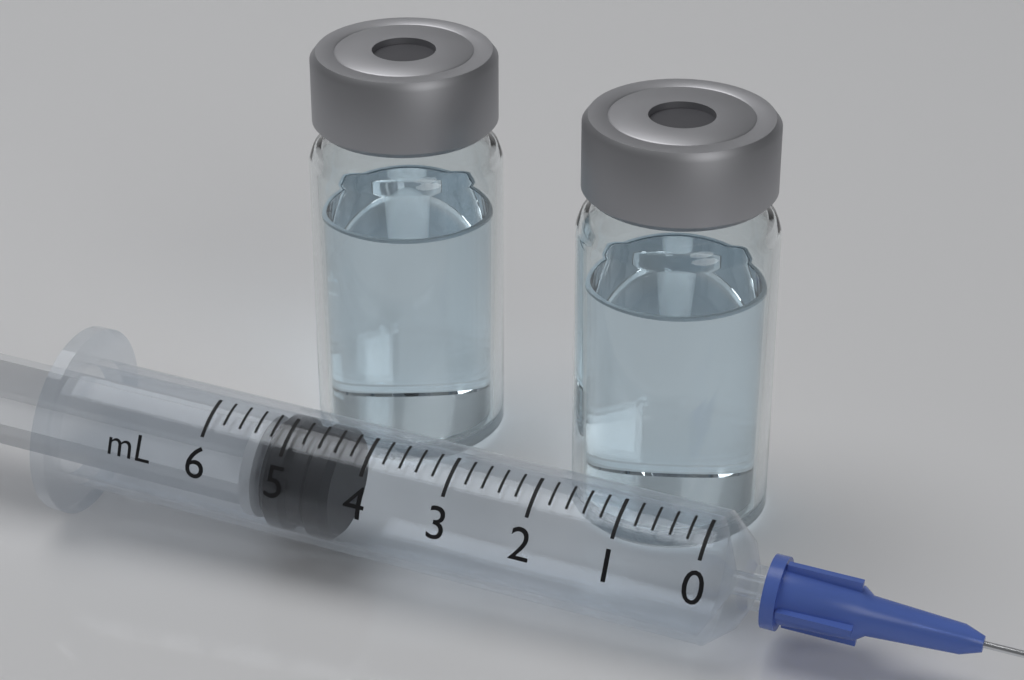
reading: 4.4 ml
